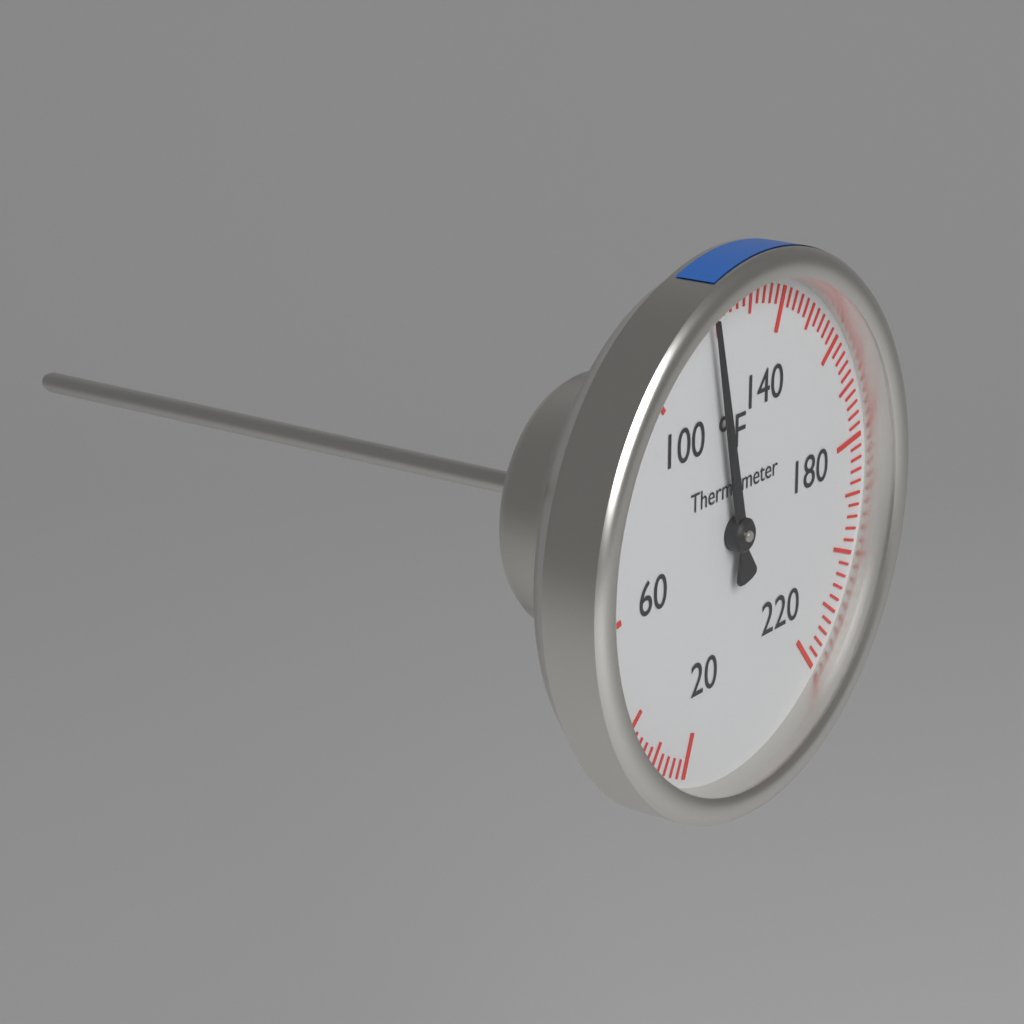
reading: 118 °F
